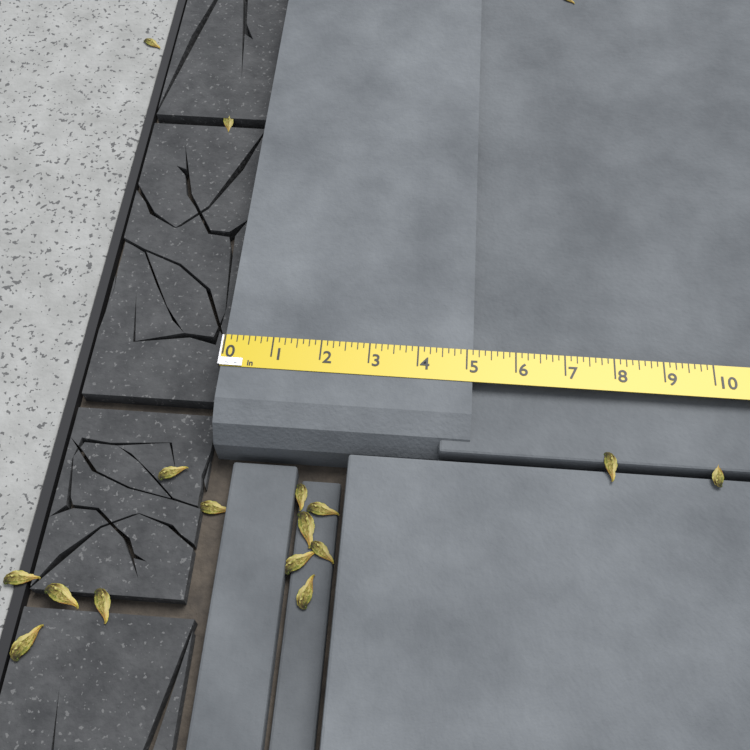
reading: 5.125 in
